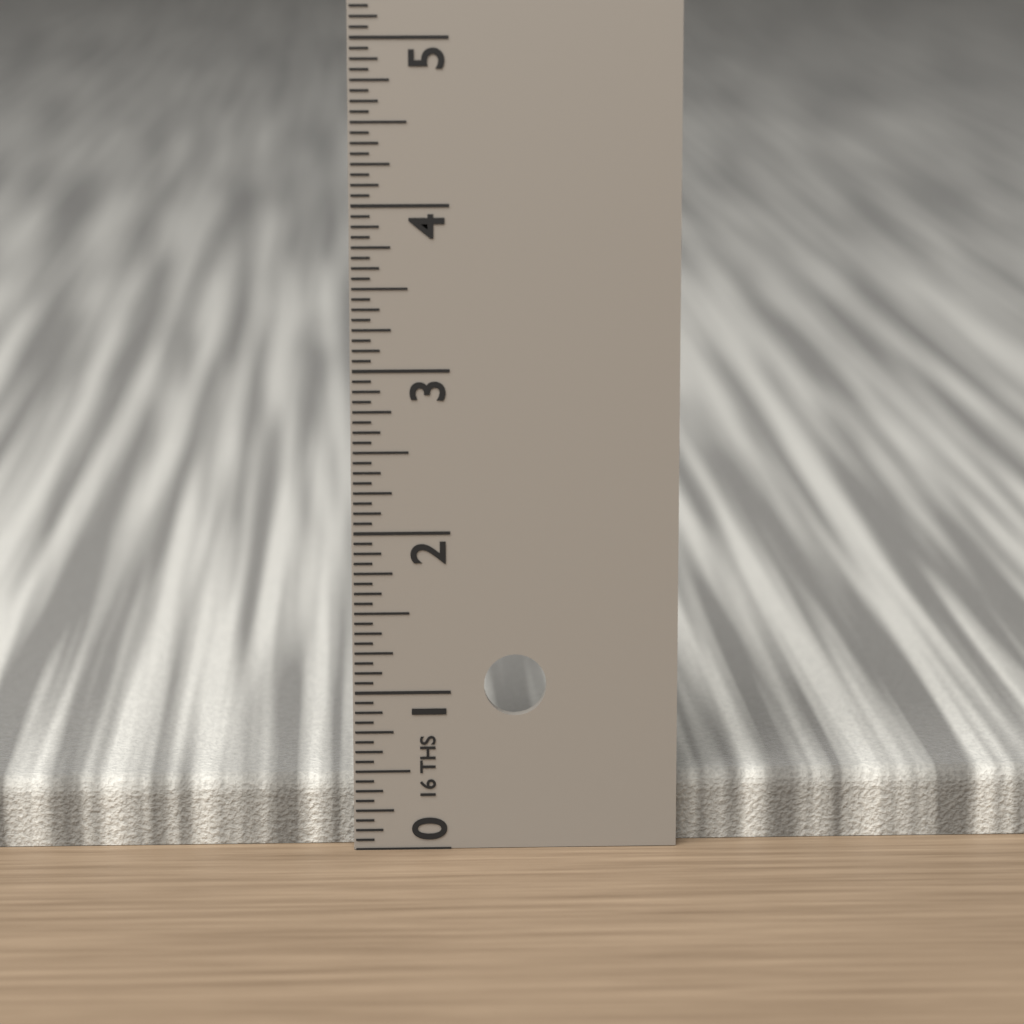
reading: 0.4375 in
